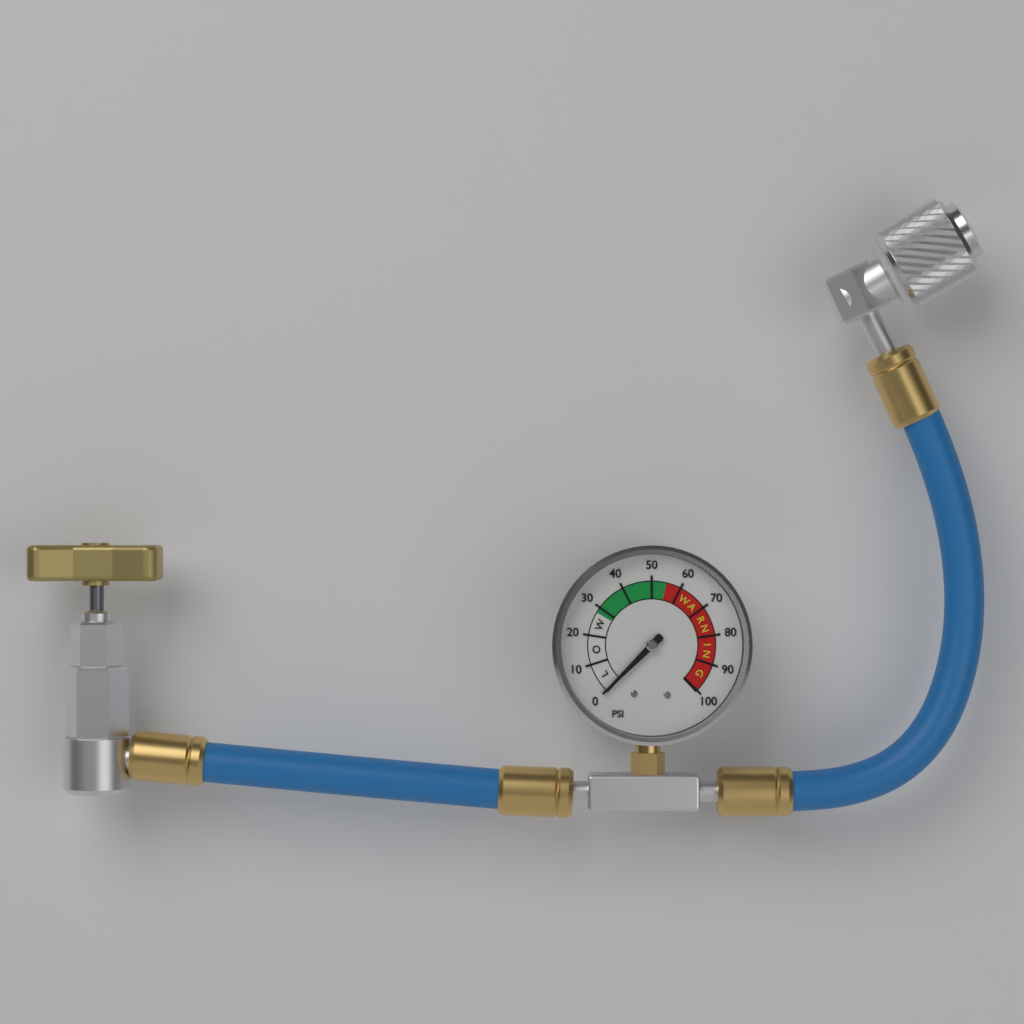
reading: 0 psi
